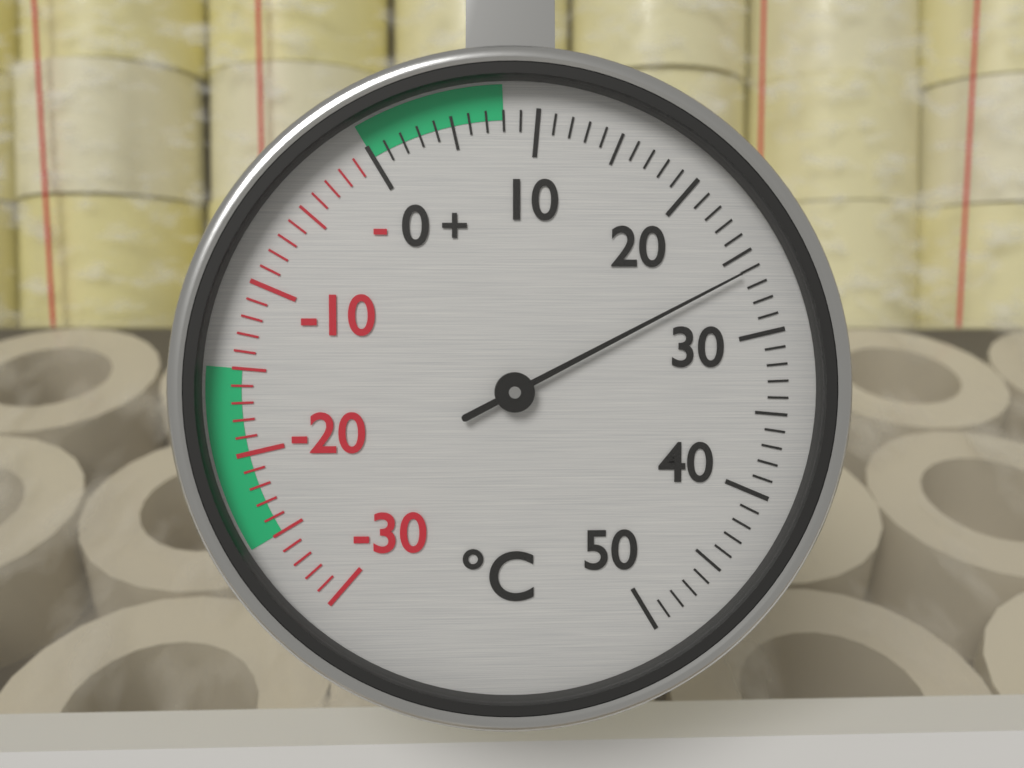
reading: 26 °C
